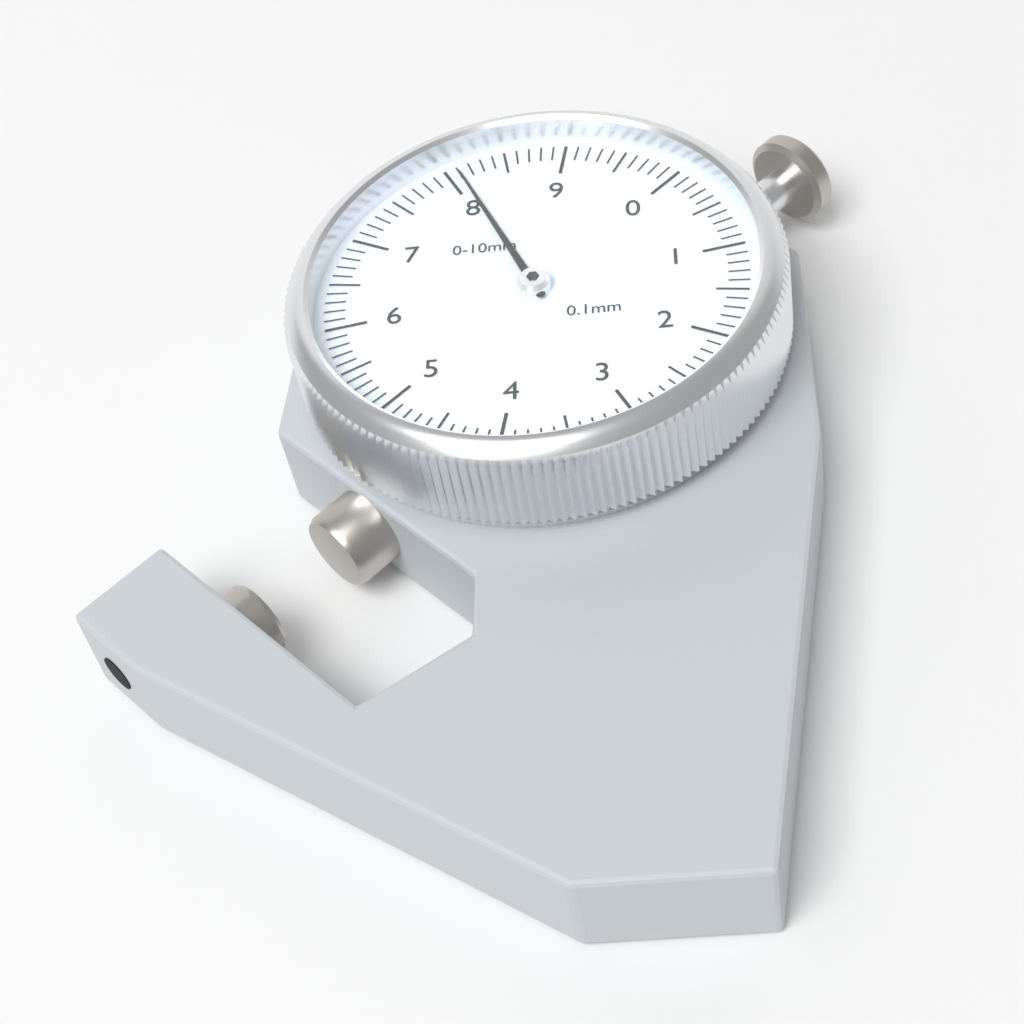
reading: 8.1 mm
